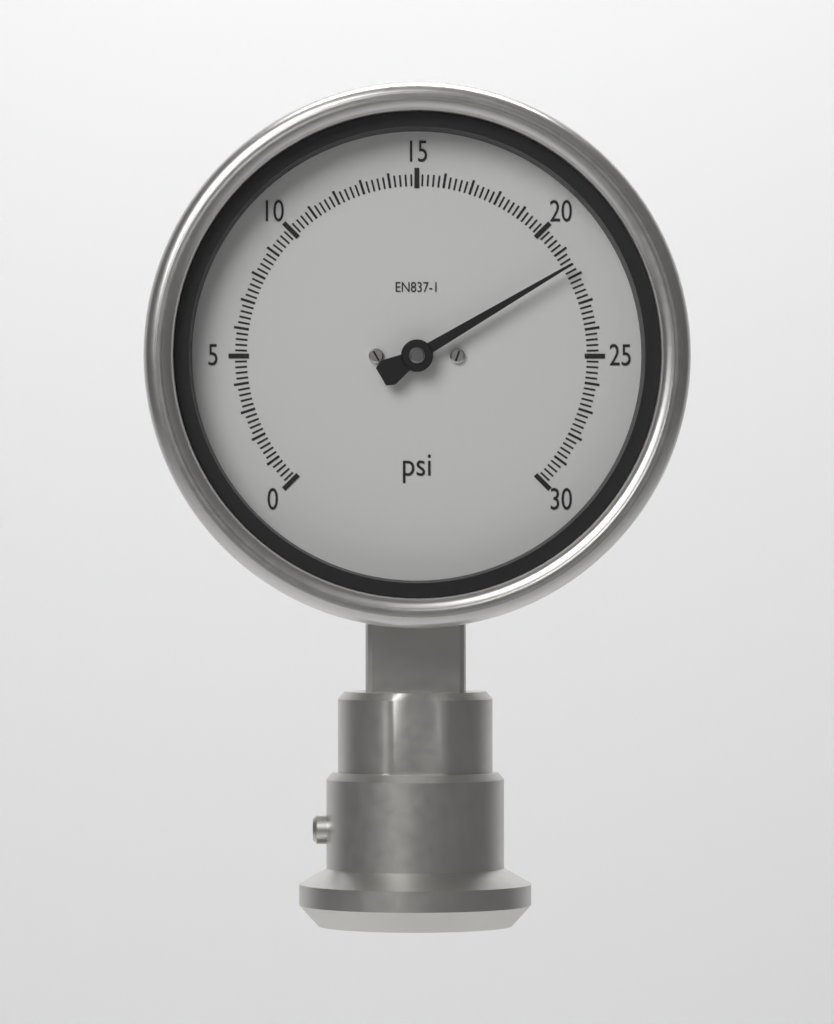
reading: 21.6 psi
